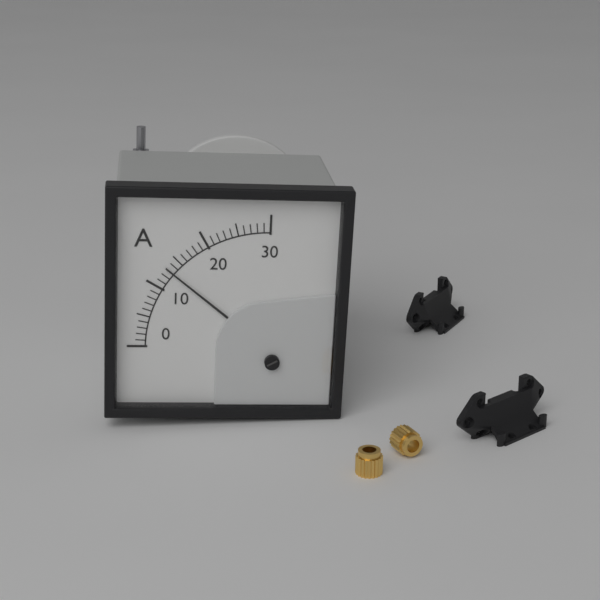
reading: 13 A
